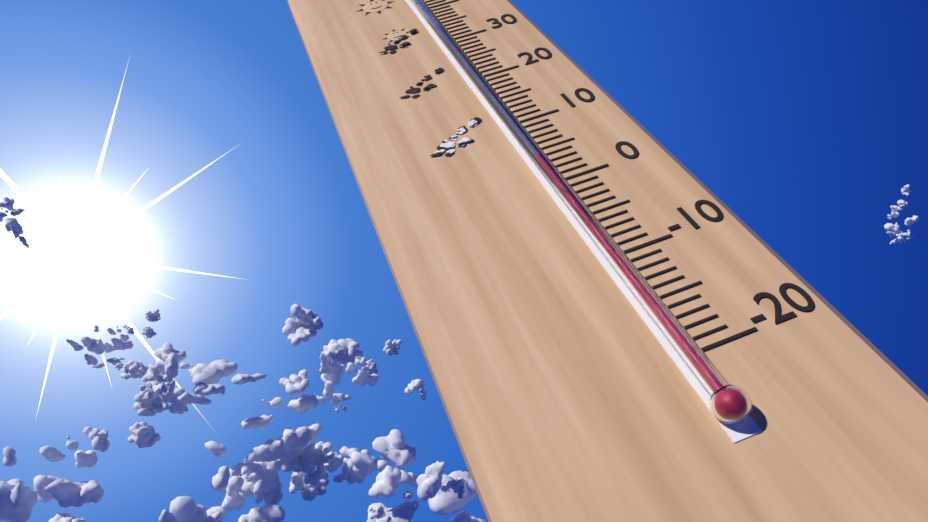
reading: 3 °C
